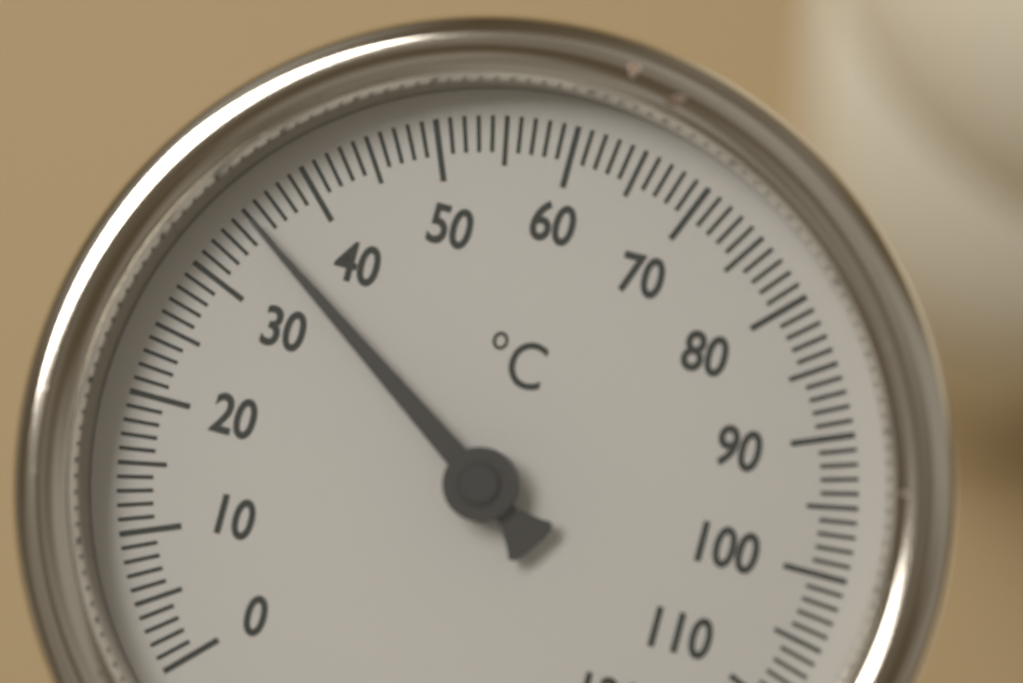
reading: 35 °C
